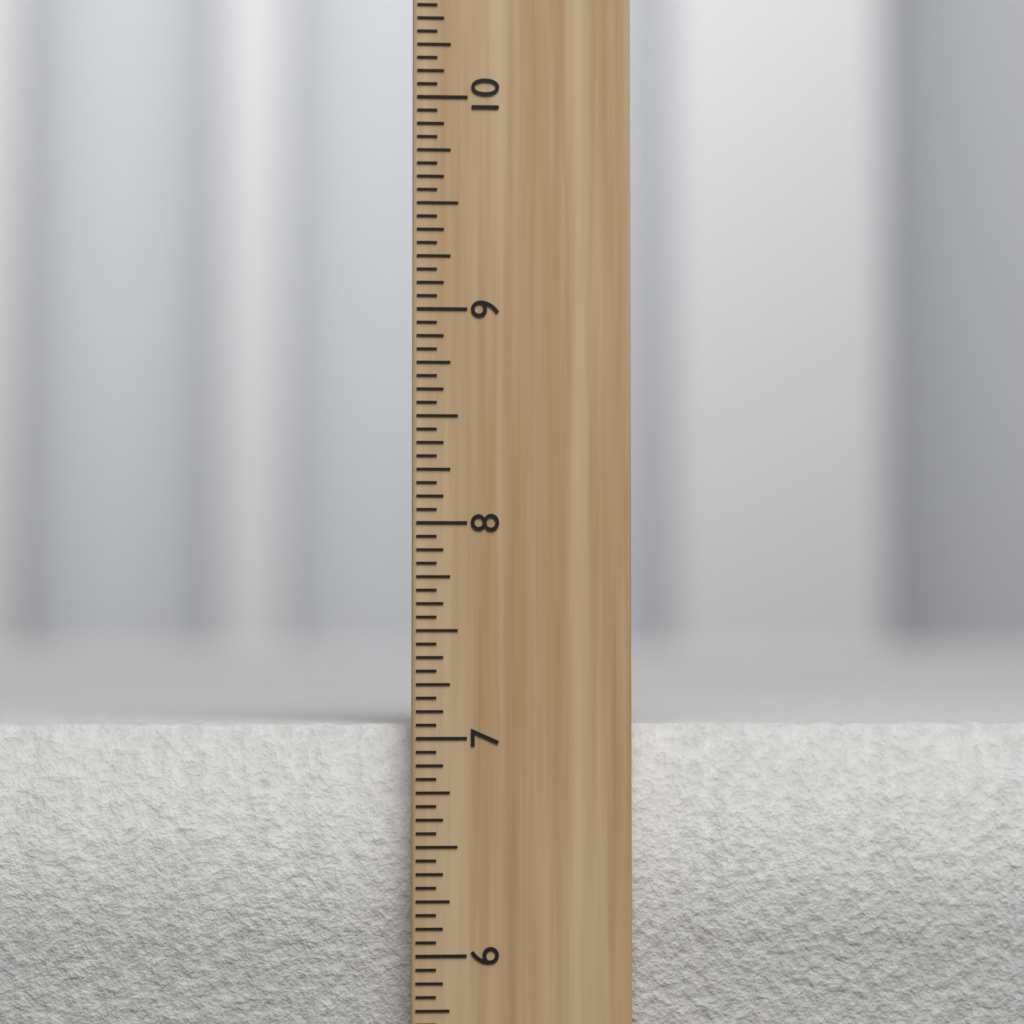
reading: 7.0625 inch
